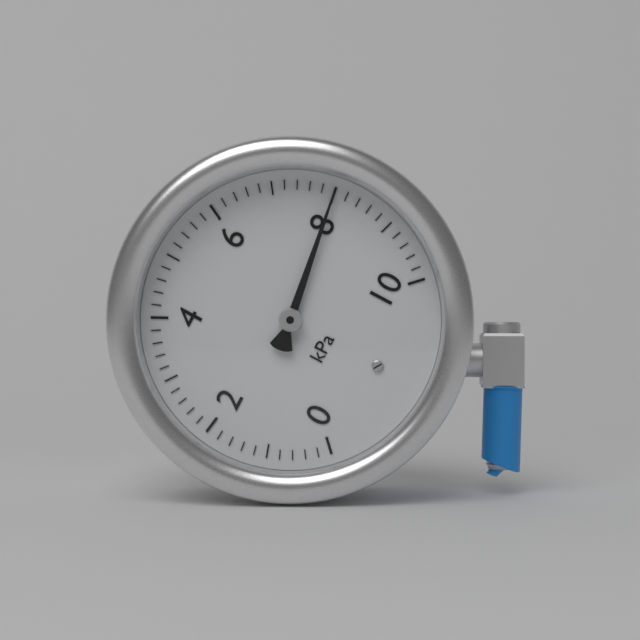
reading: 8.0 kPa
